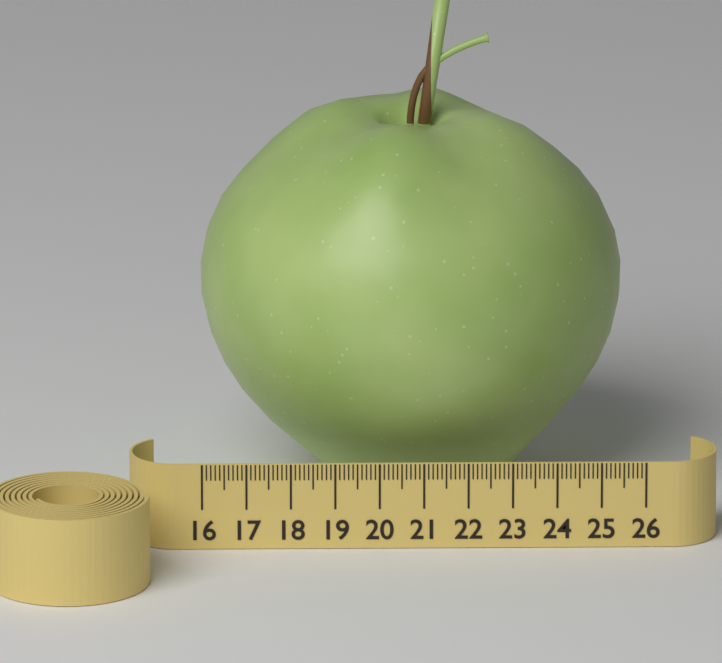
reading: 25.6 (no unit)
